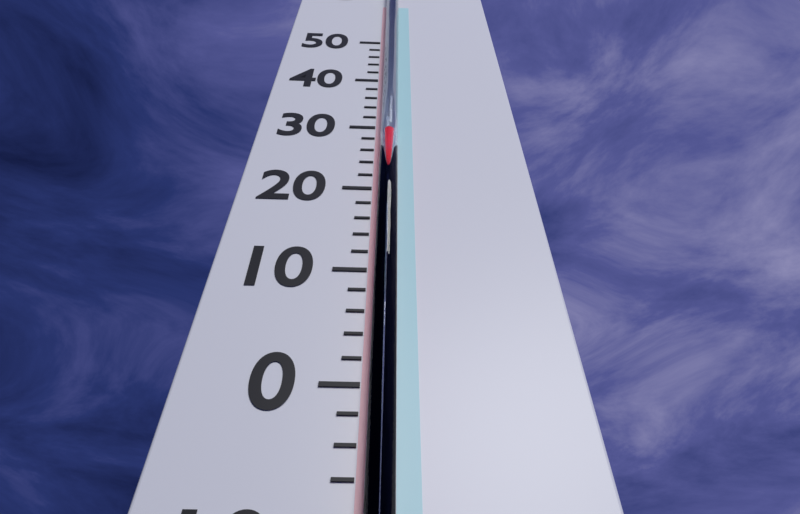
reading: 28 °C
